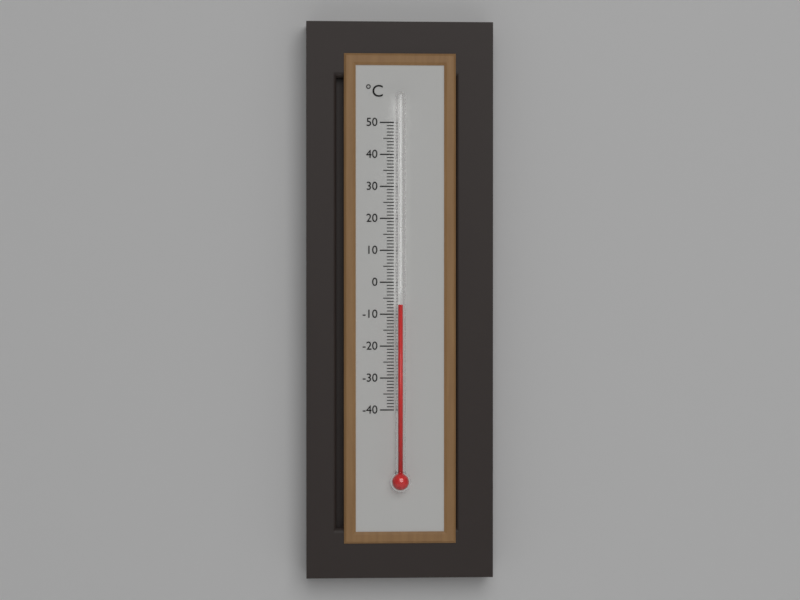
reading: -7 °C
